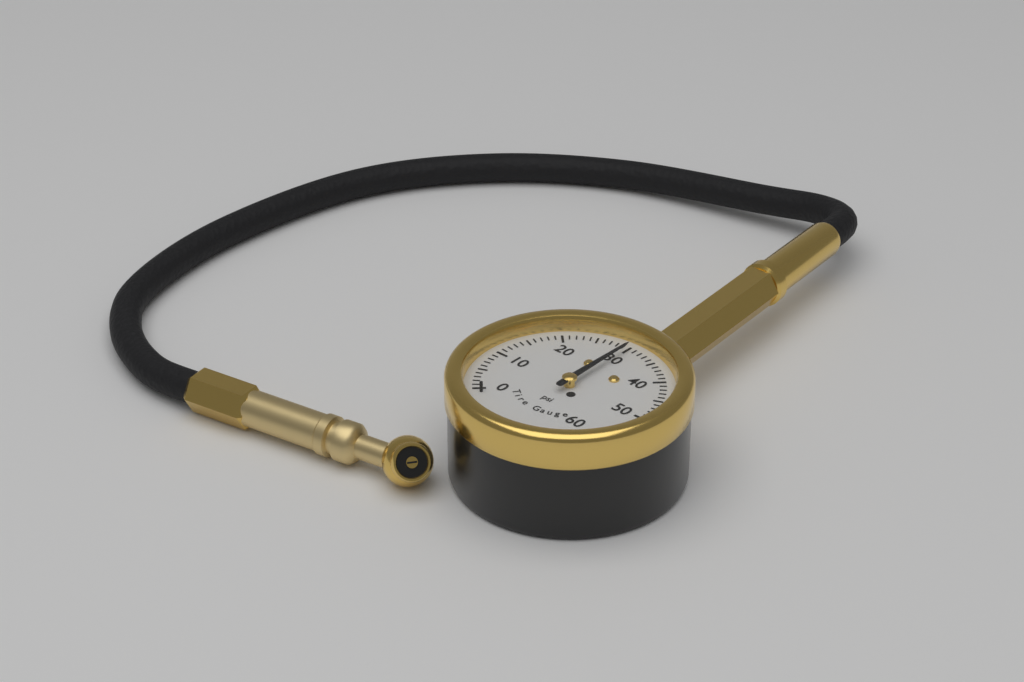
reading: 30 psi
